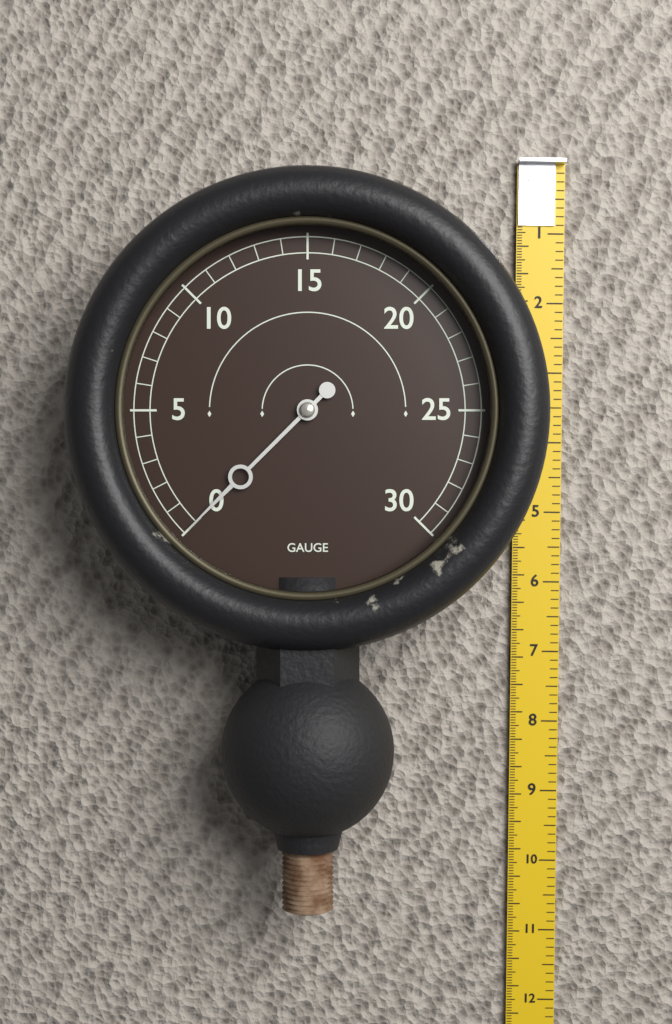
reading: 0 (no unit)
